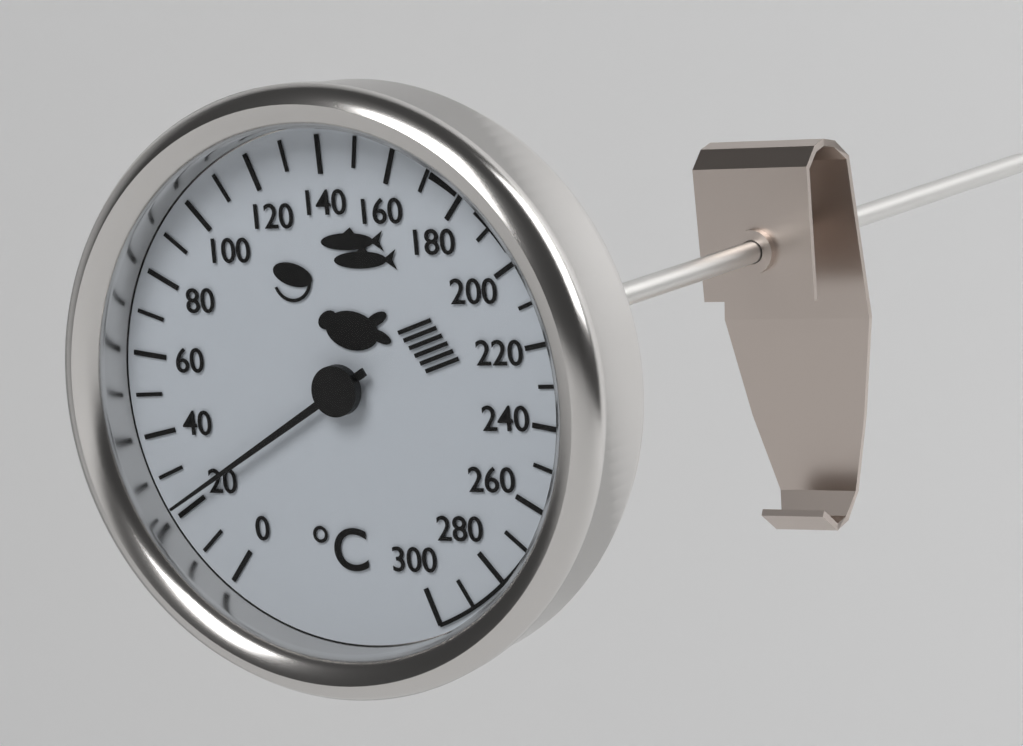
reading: 22 °C
